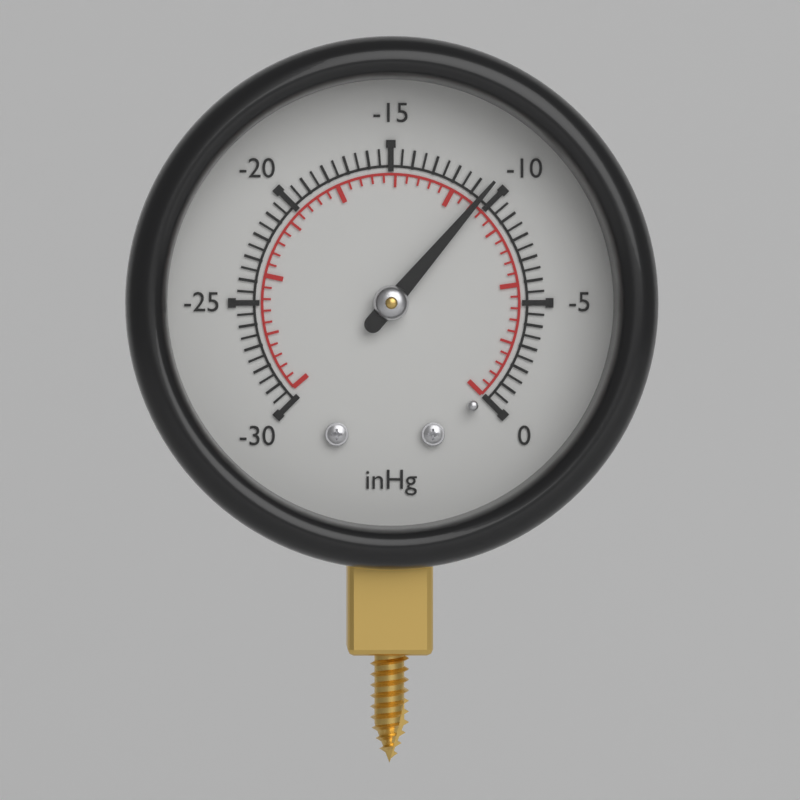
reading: -10.5 inHg
